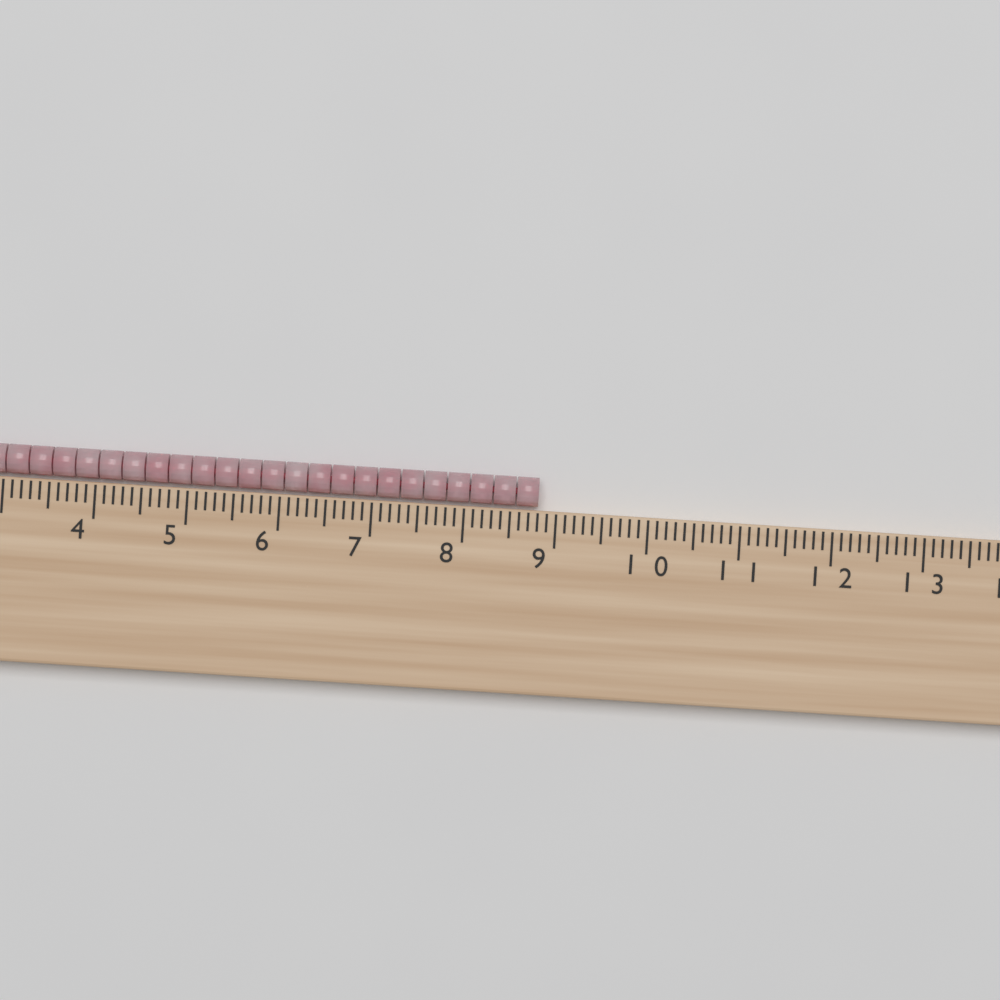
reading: 8.8 cm
